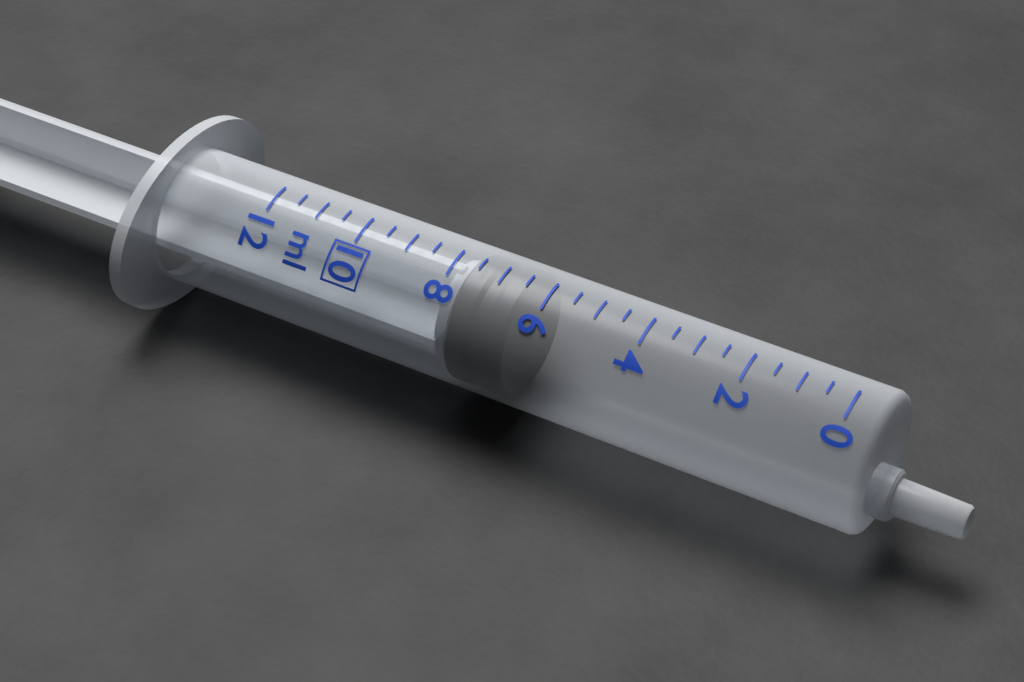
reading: 6.5 ml
